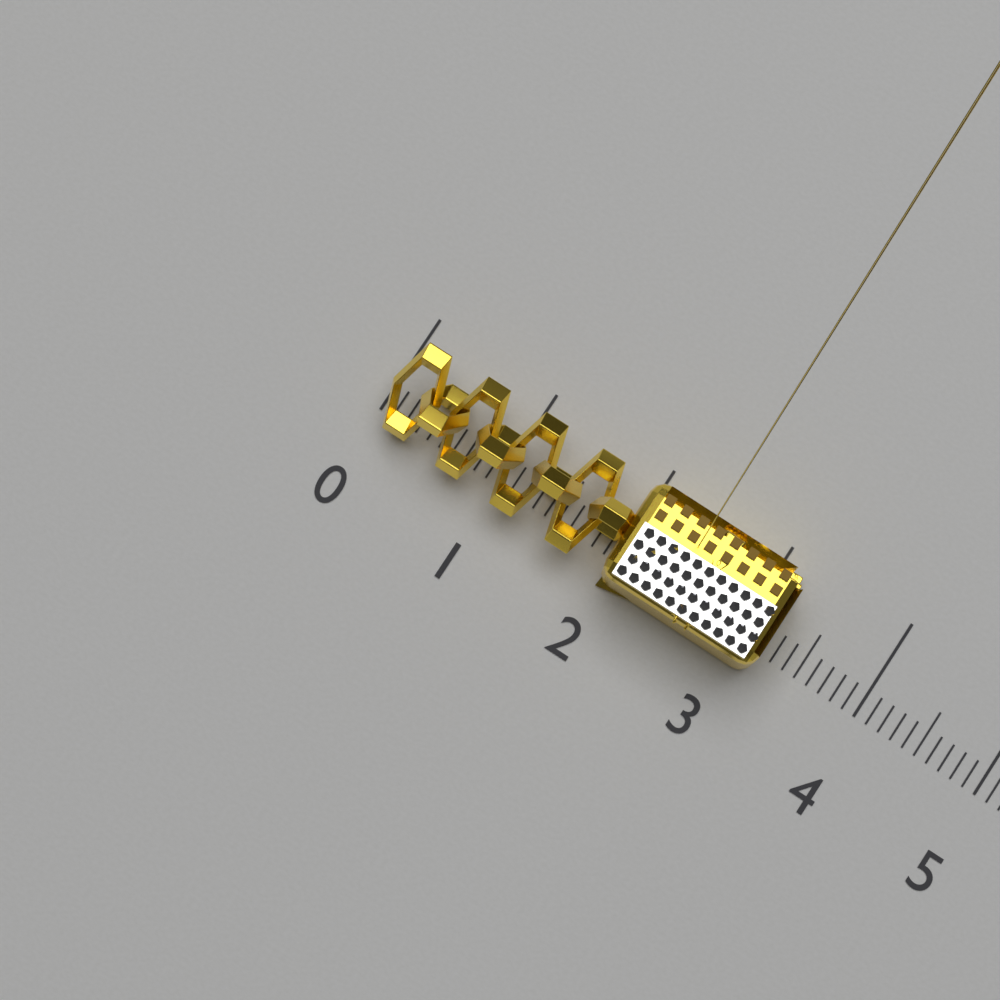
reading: 3.2 (no unit)
